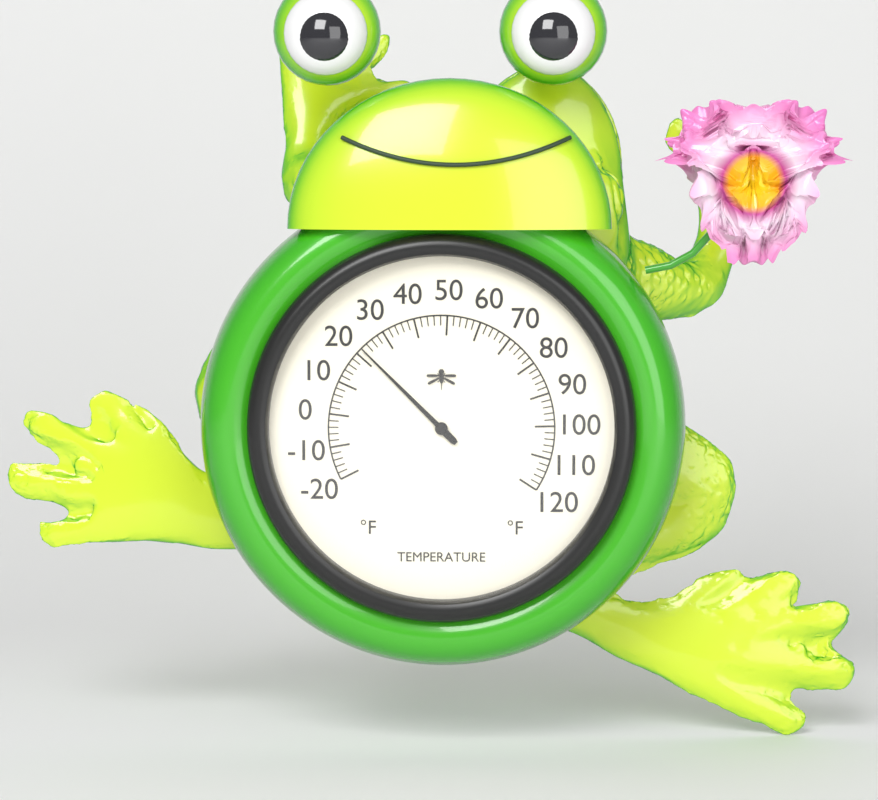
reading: 22 °F
